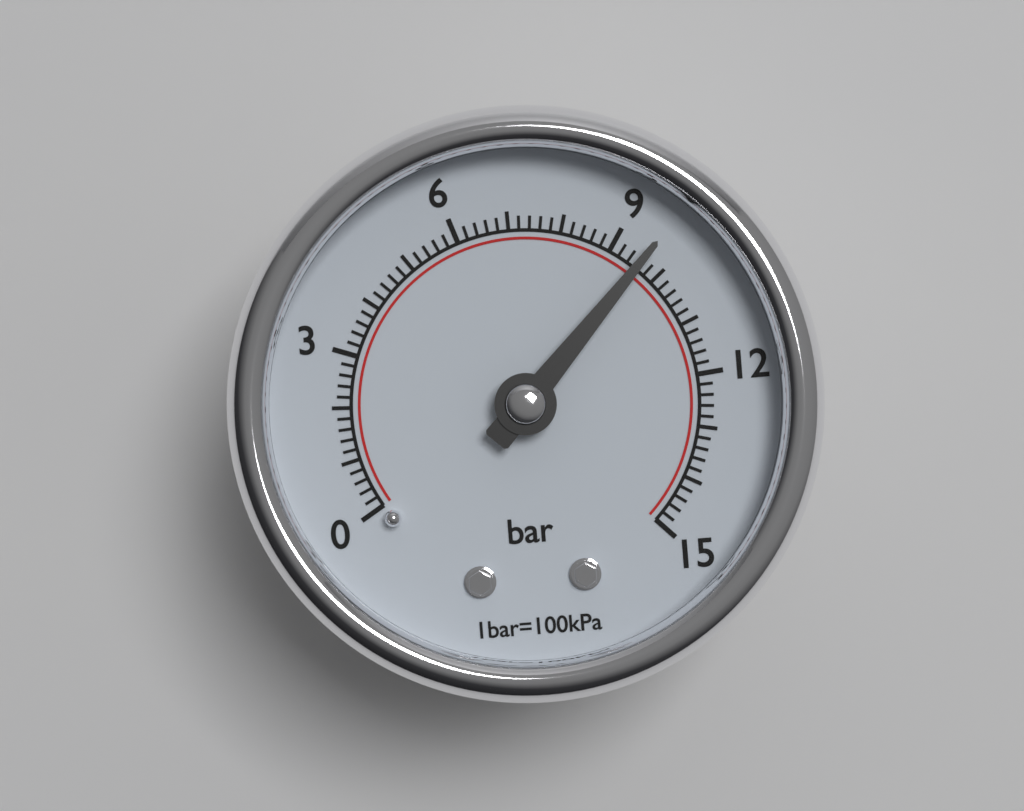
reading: 9.6 bar
